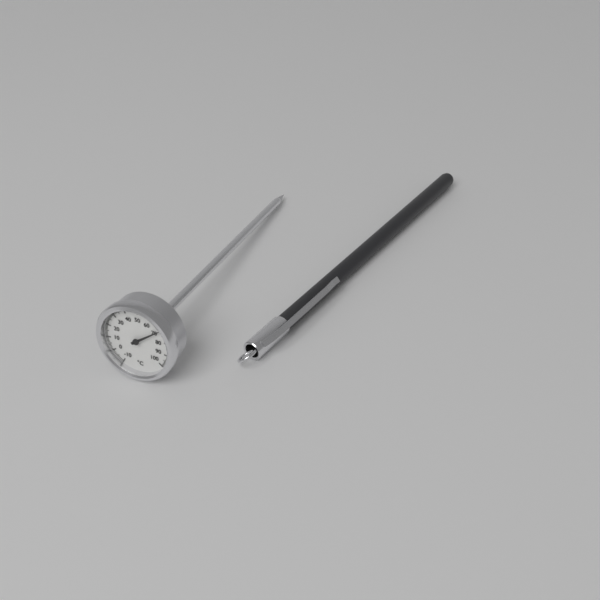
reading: 70 °C
